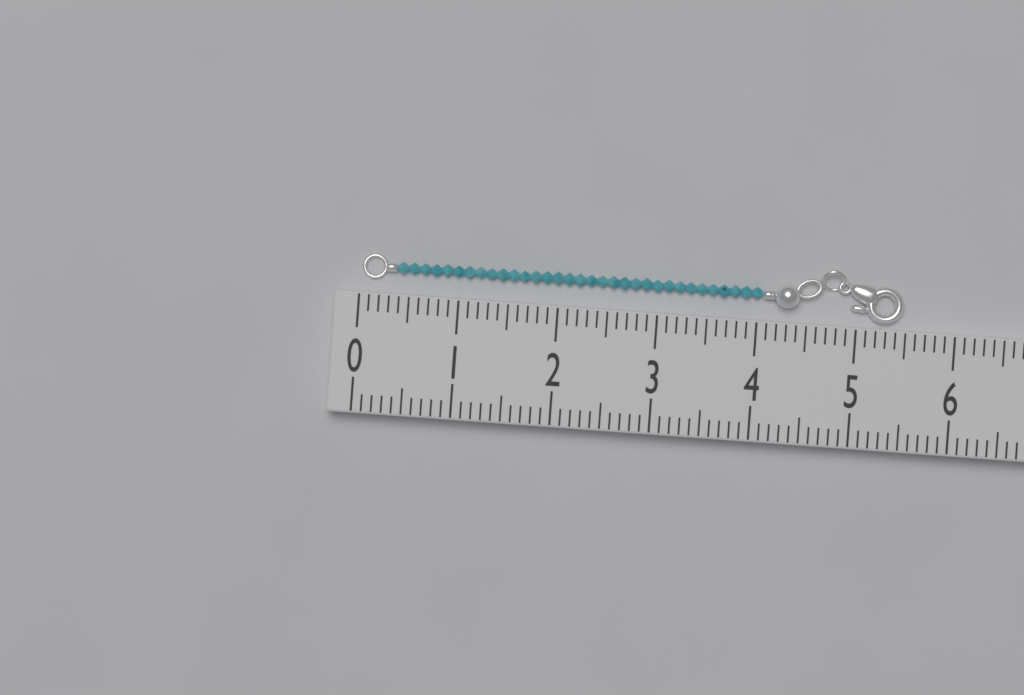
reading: 5.5 (no unit)
